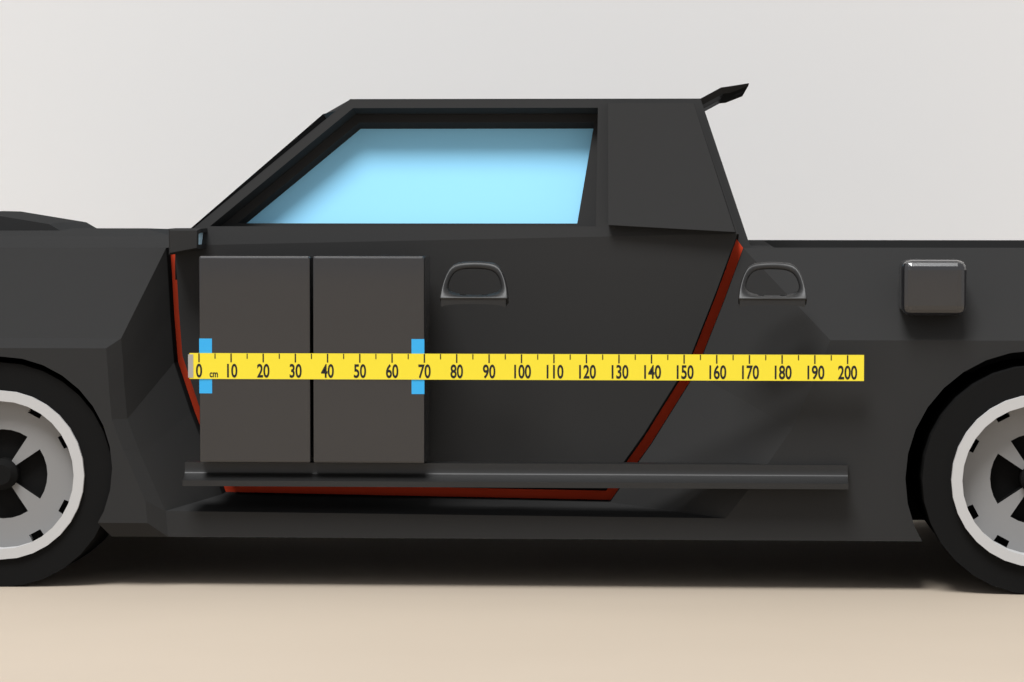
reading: 70 cm
